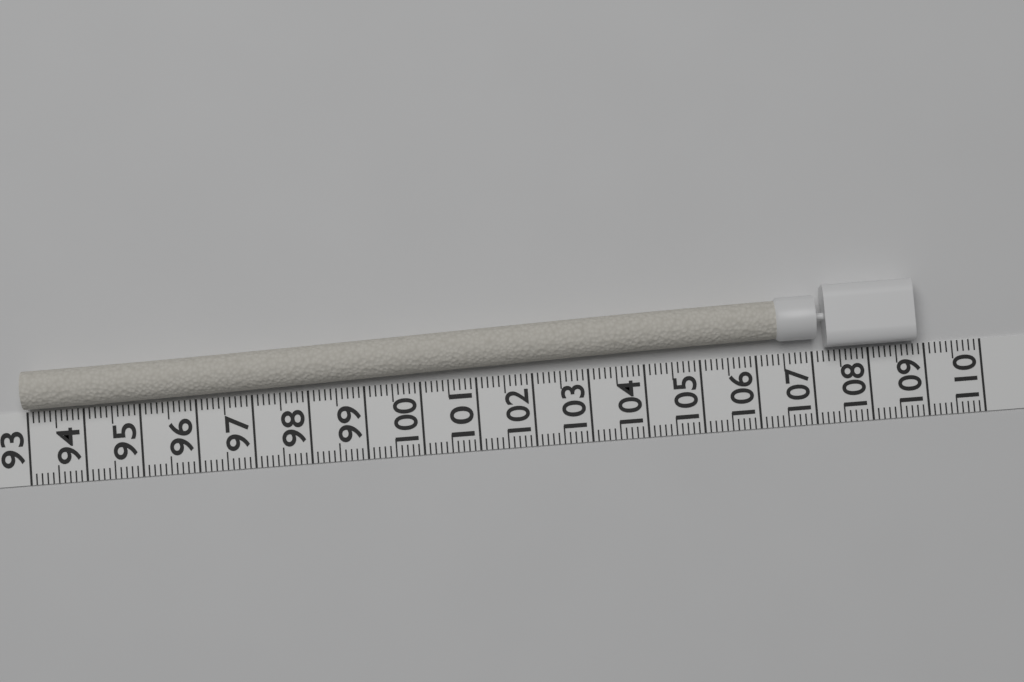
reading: 108.8 (no unit)
